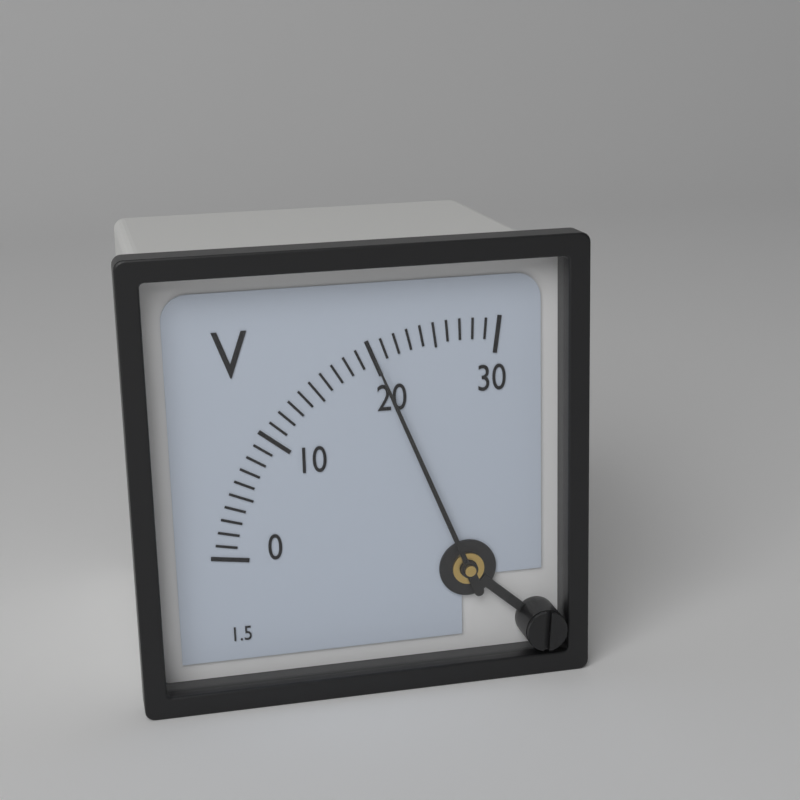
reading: 20 V
